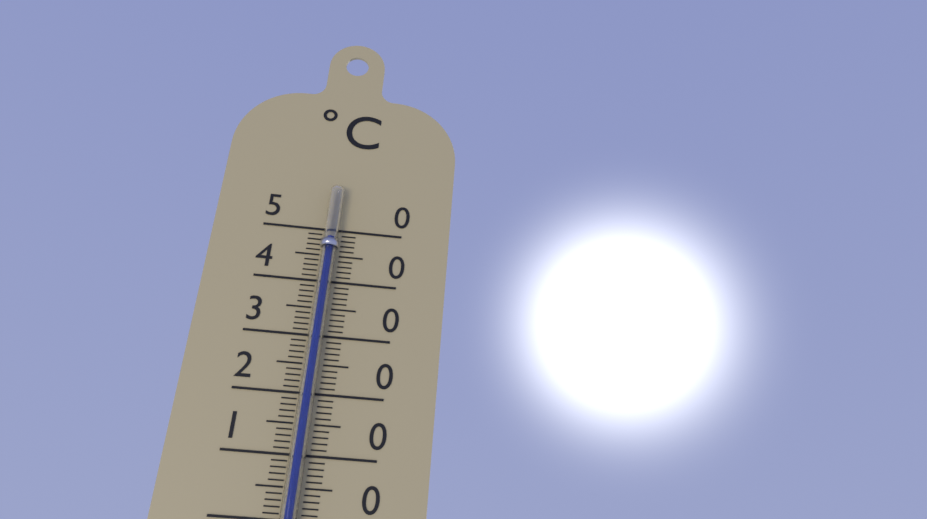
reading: 48 °C
